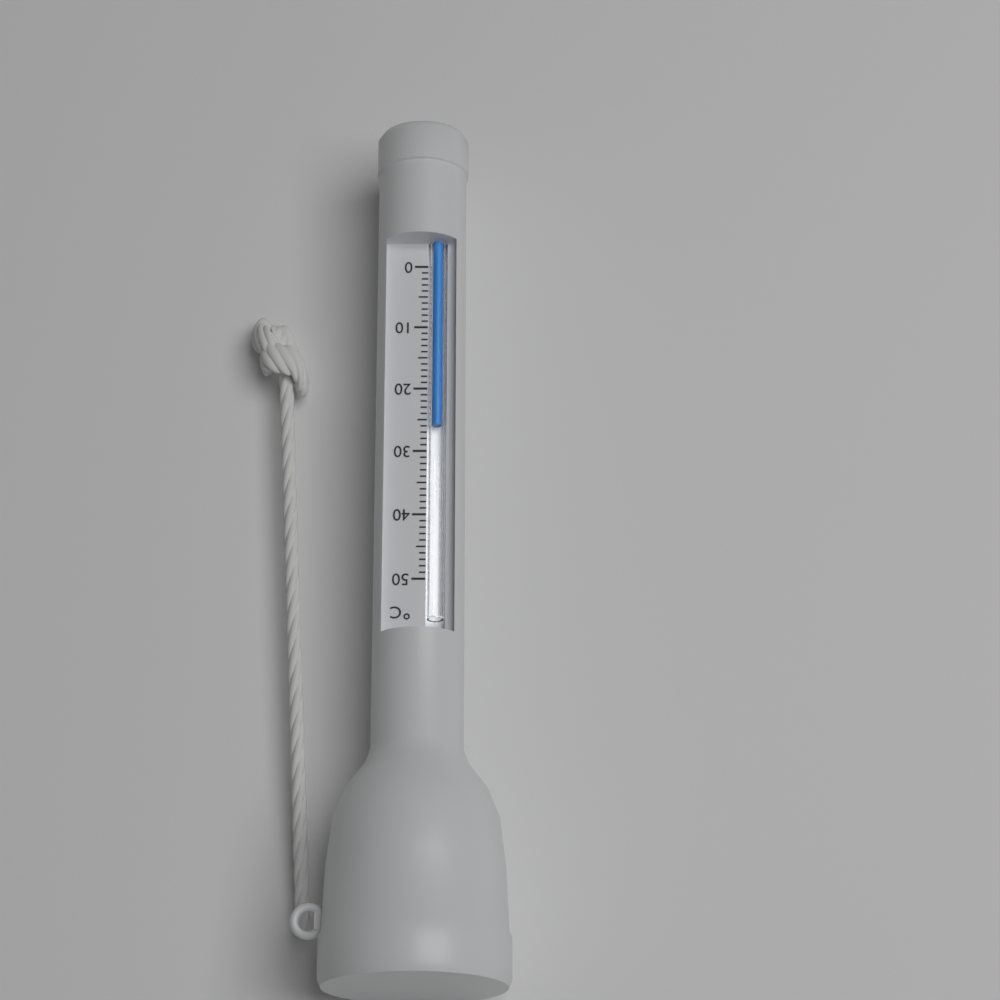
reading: 26 °C
